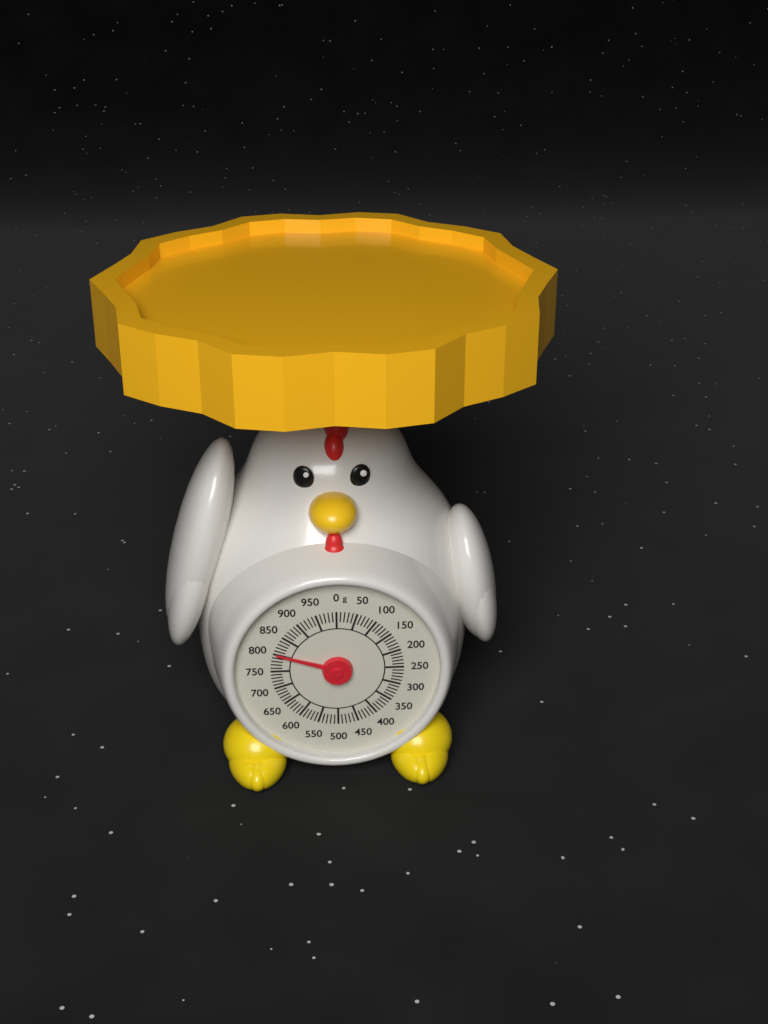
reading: 800 g
